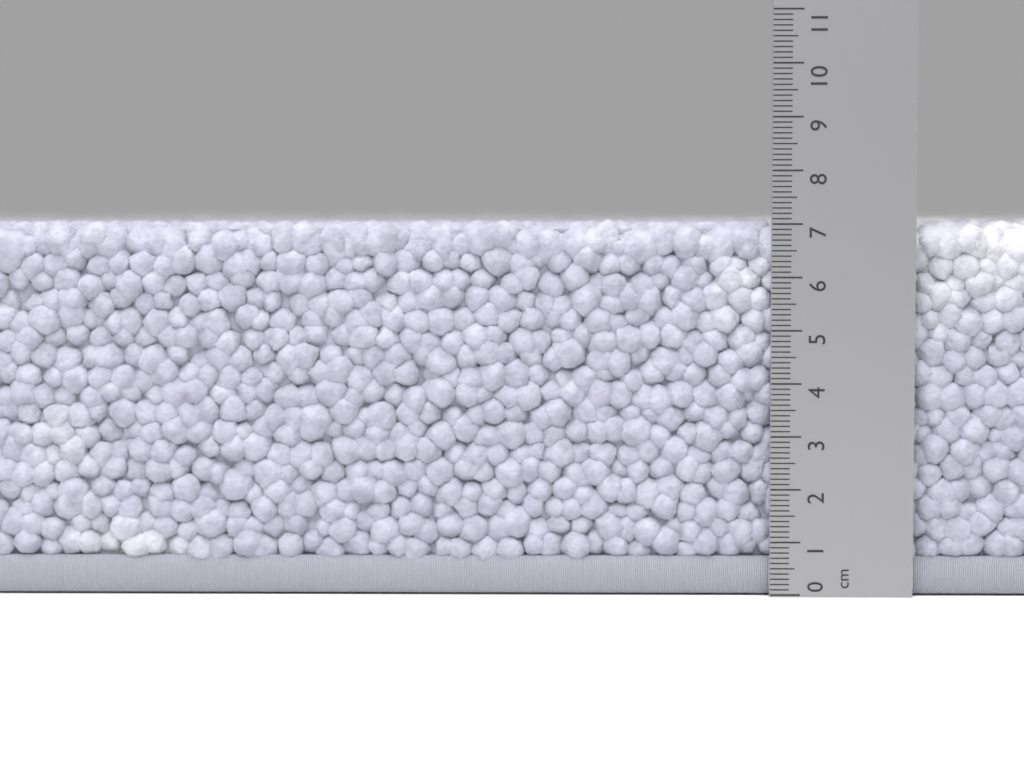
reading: 7.1 cm
